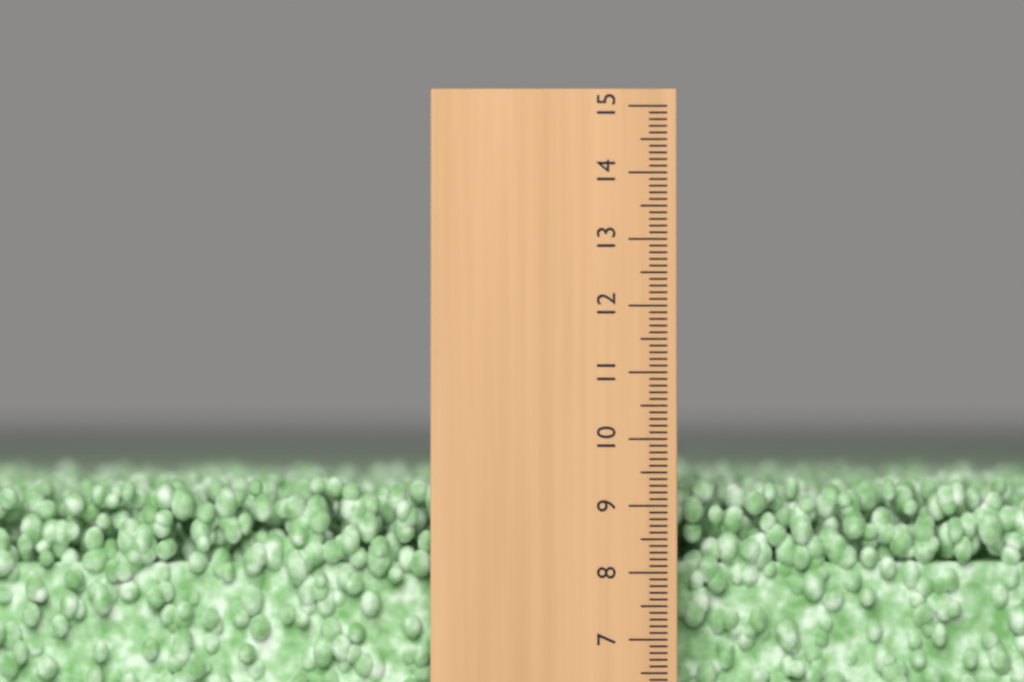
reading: 9.4 (no unit)
